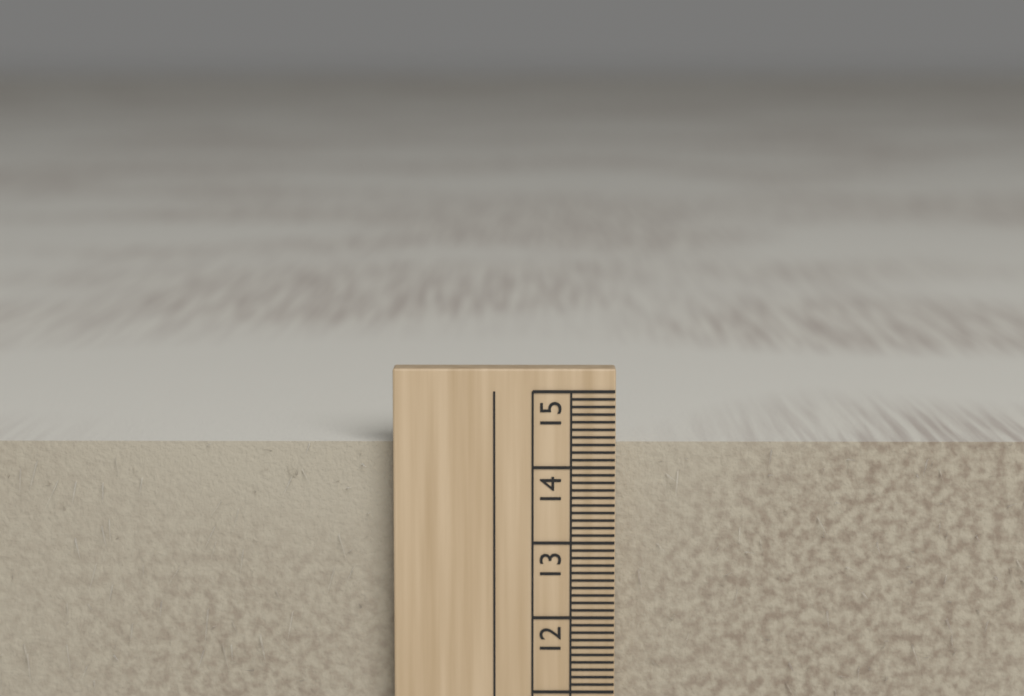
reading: 14.3 cm
